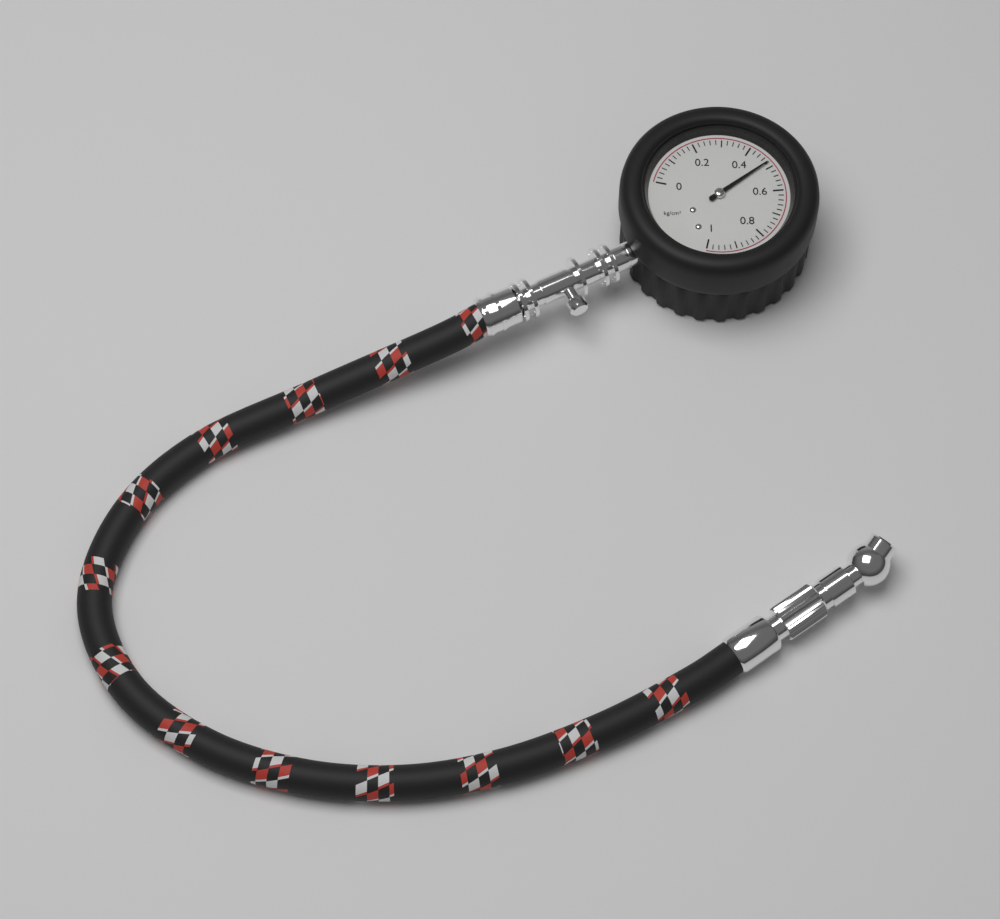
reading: 0.48 kg/cm²
